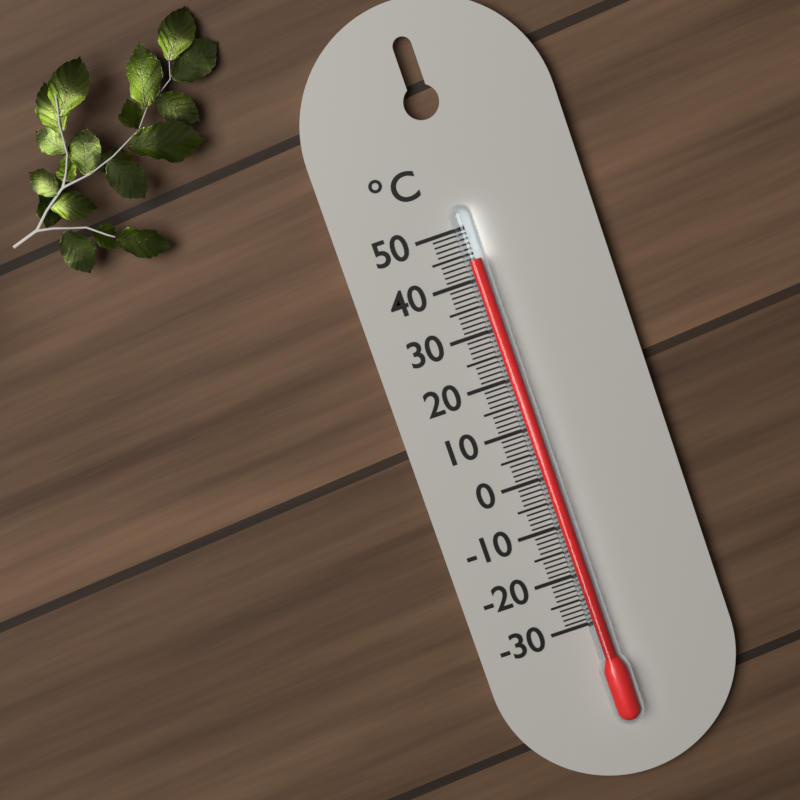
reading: 44 °C
